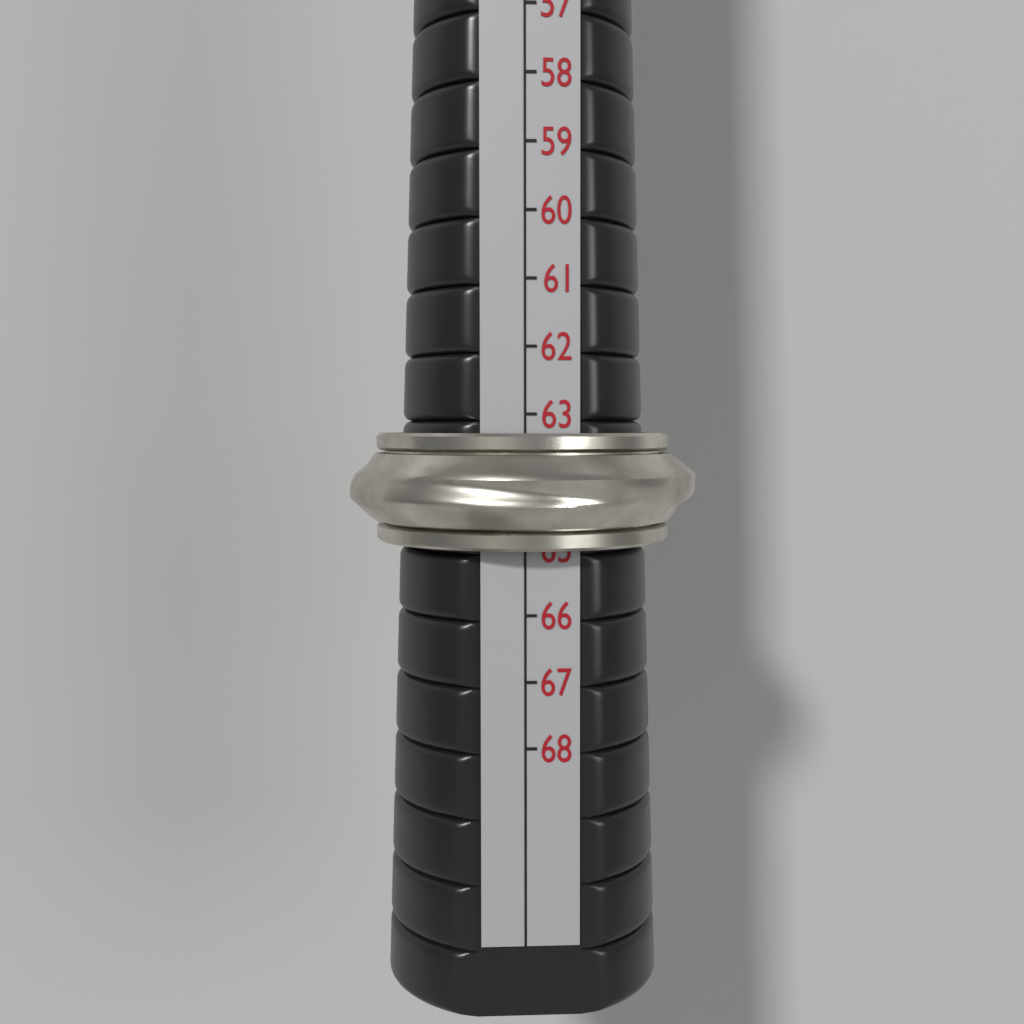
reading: 65 (no unit)
